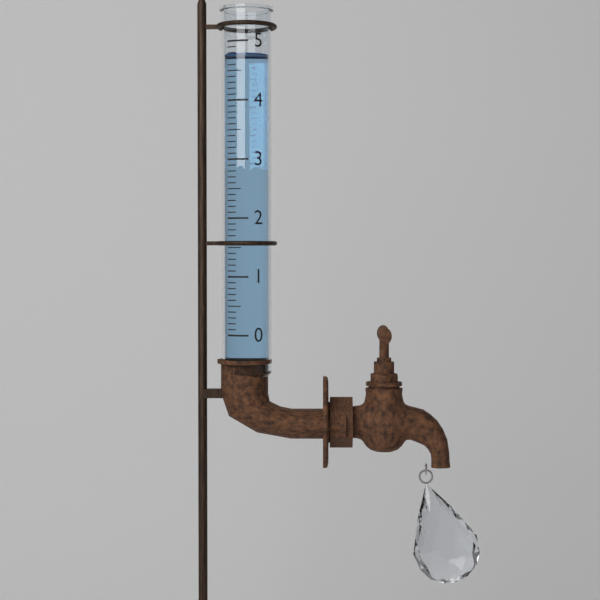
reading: 4.8 (no unit)
